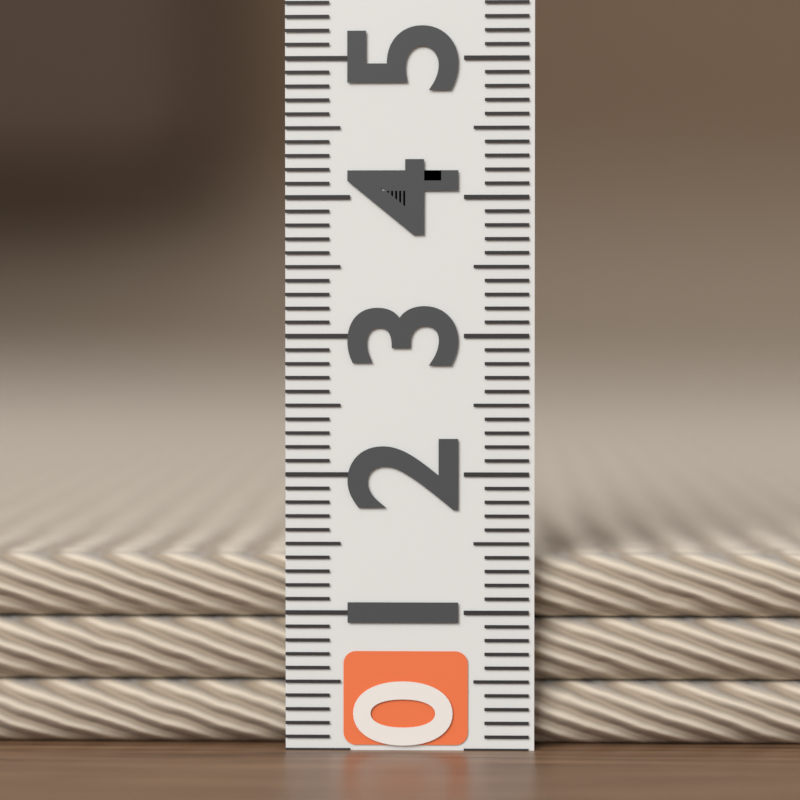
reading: 1.4 (no unit)
